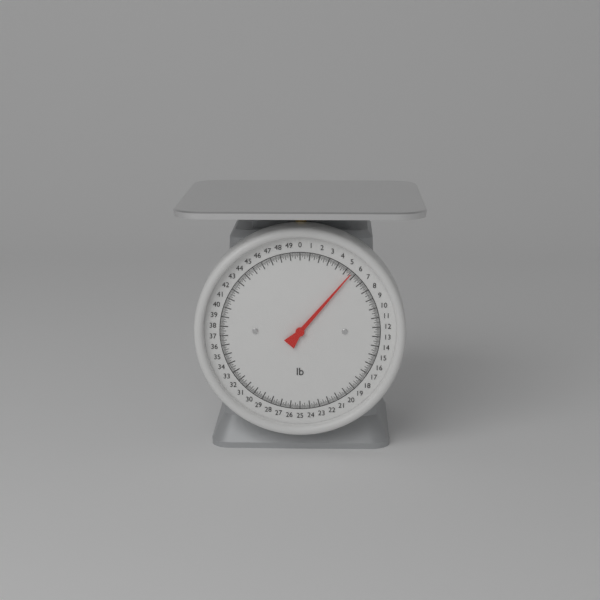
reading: 5.625 lb
